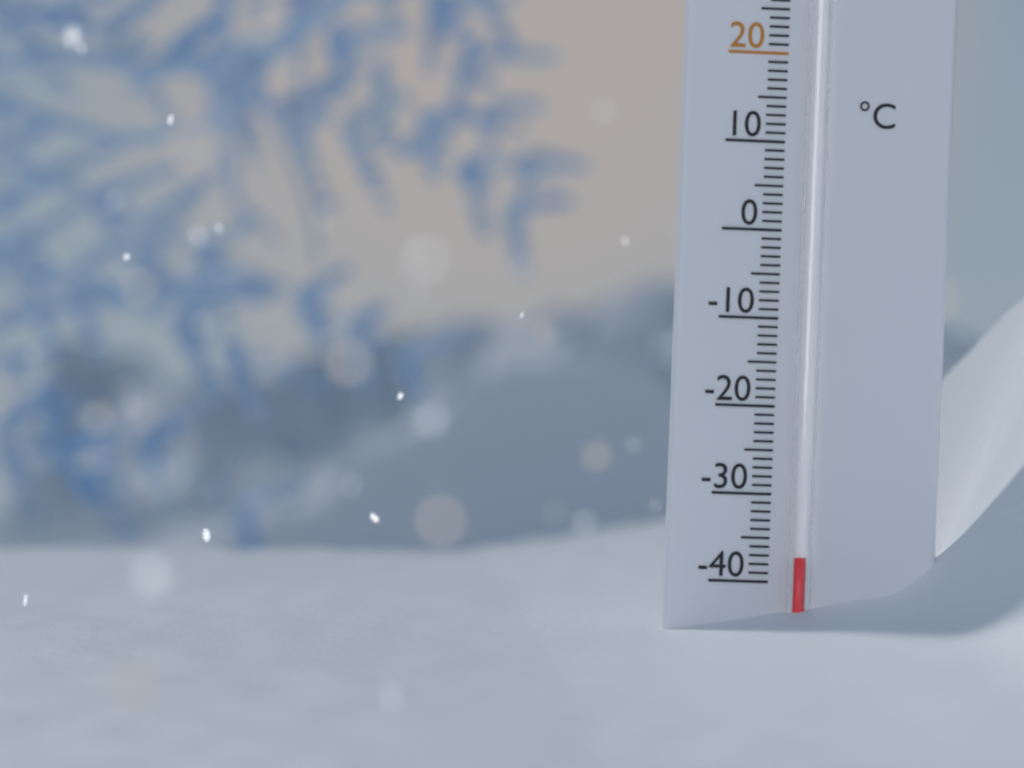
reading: -37 °C
